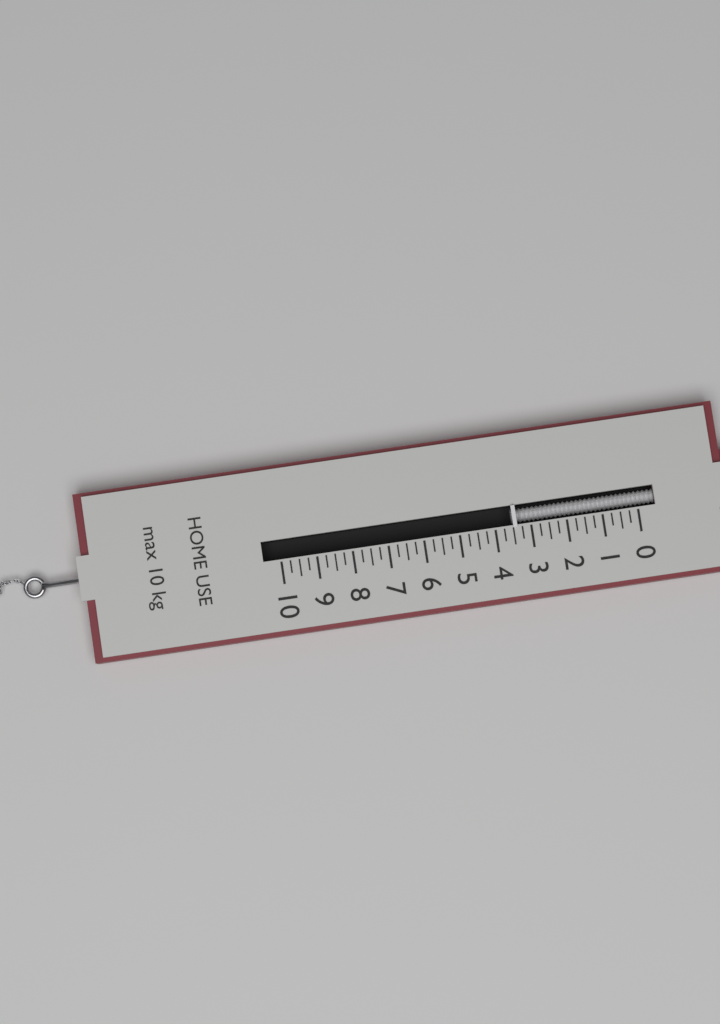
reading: 3.50 kg
